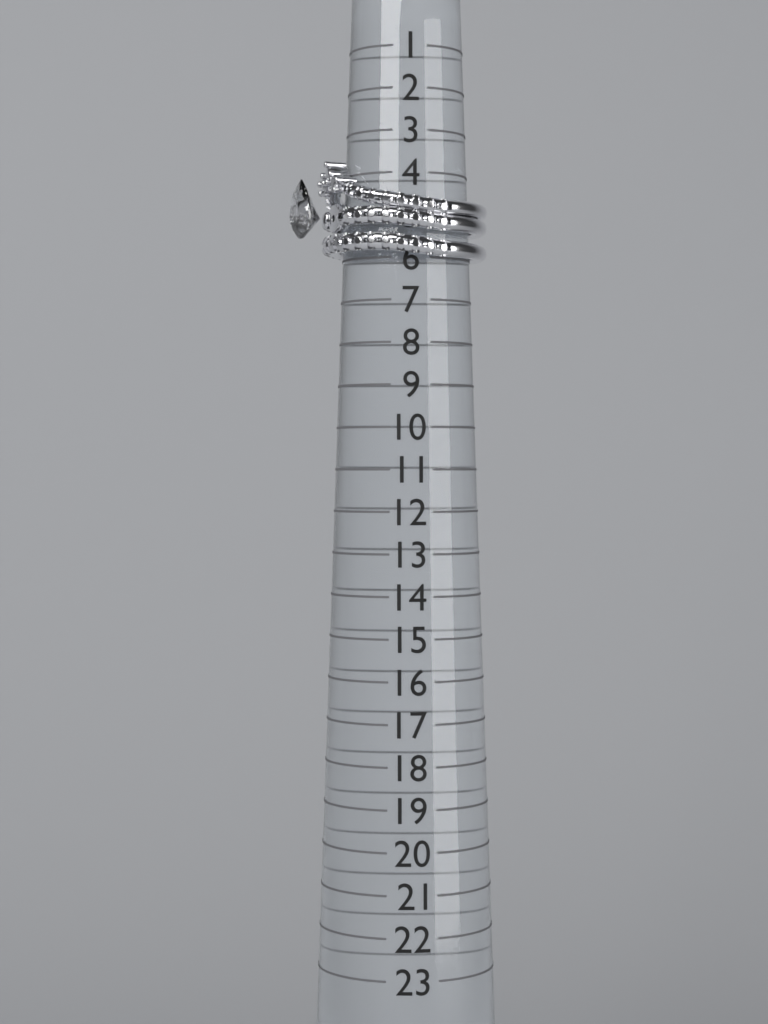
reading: 6 (no unit)
